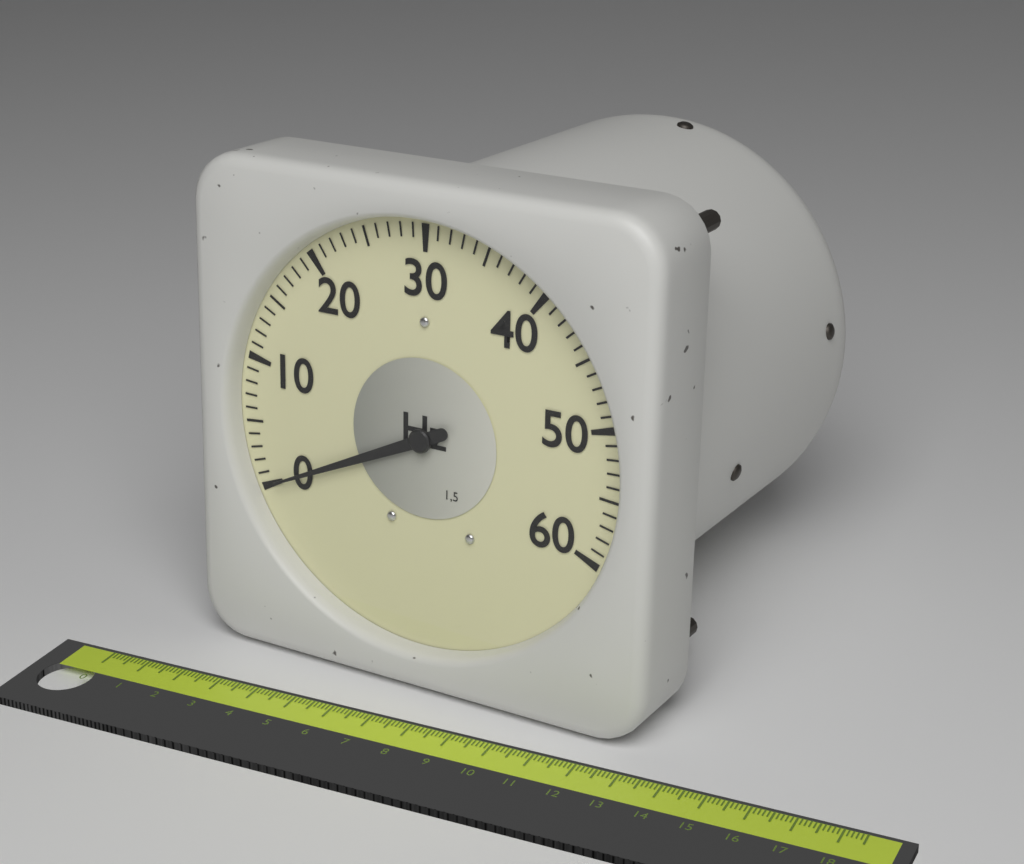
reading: 0 Hz
